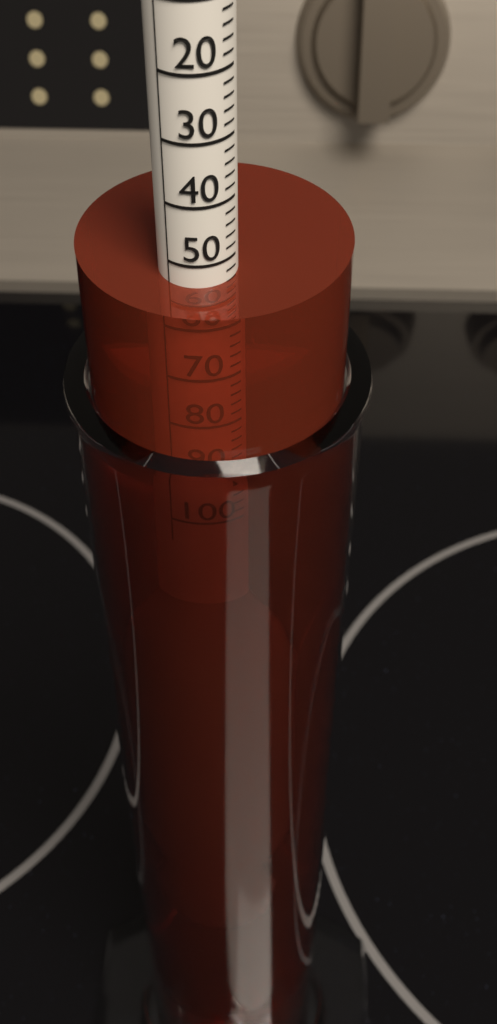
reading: 54 (no unit)
